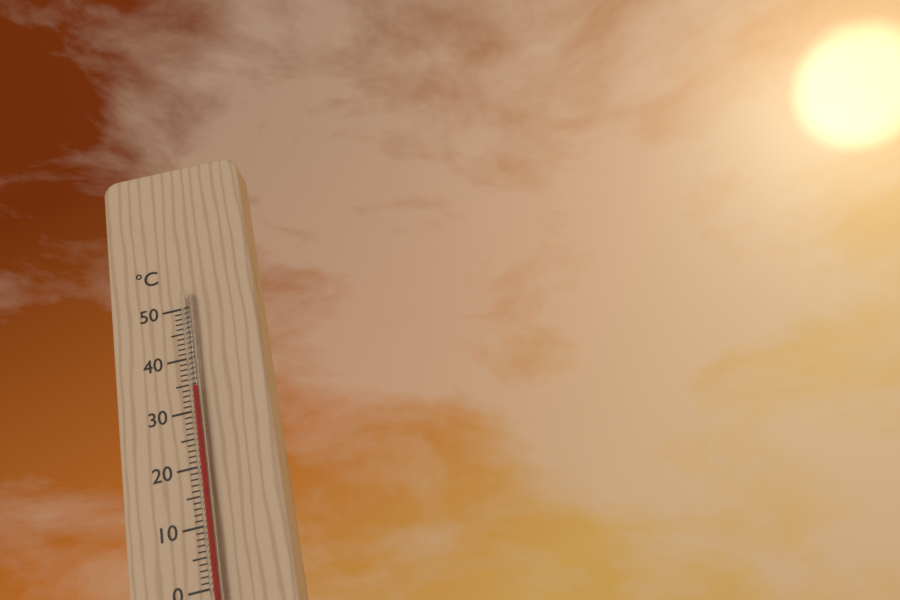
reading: 34 °C
